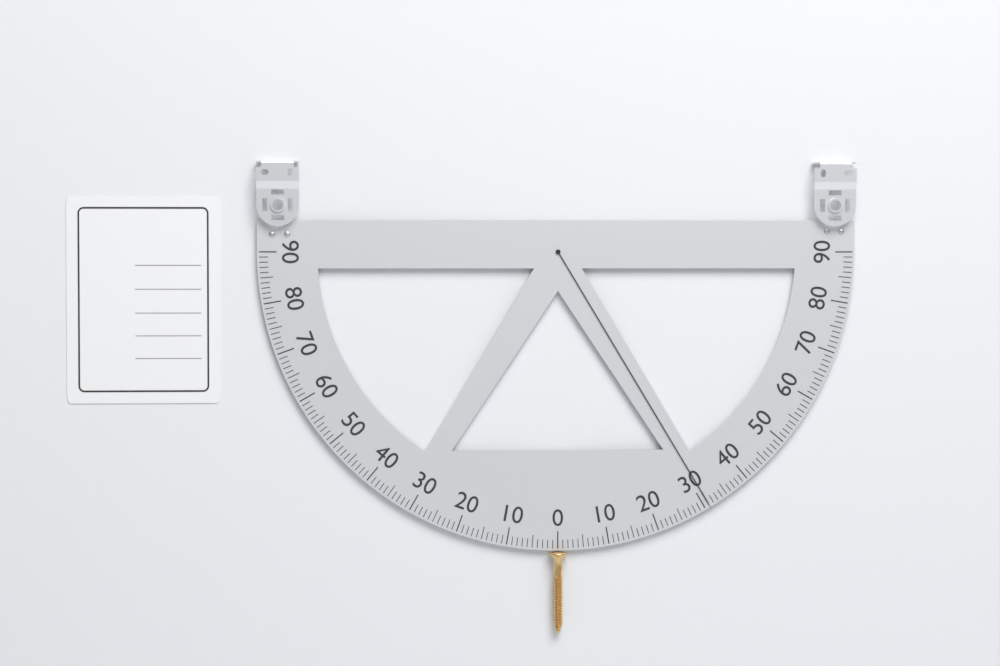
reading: 31 (no unit)
